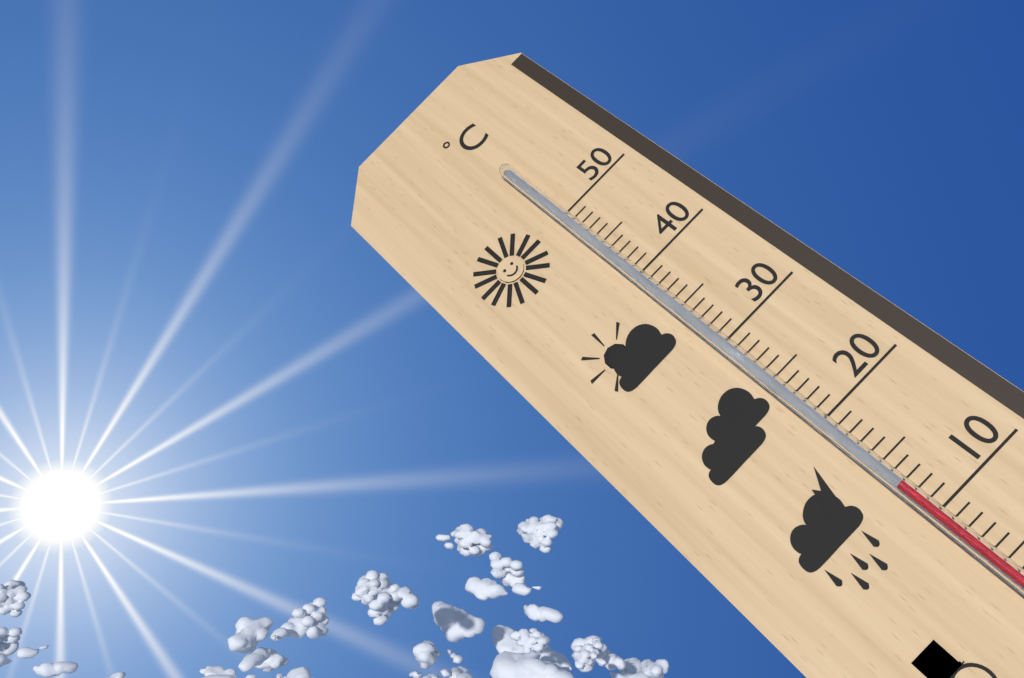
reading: 13 °C
